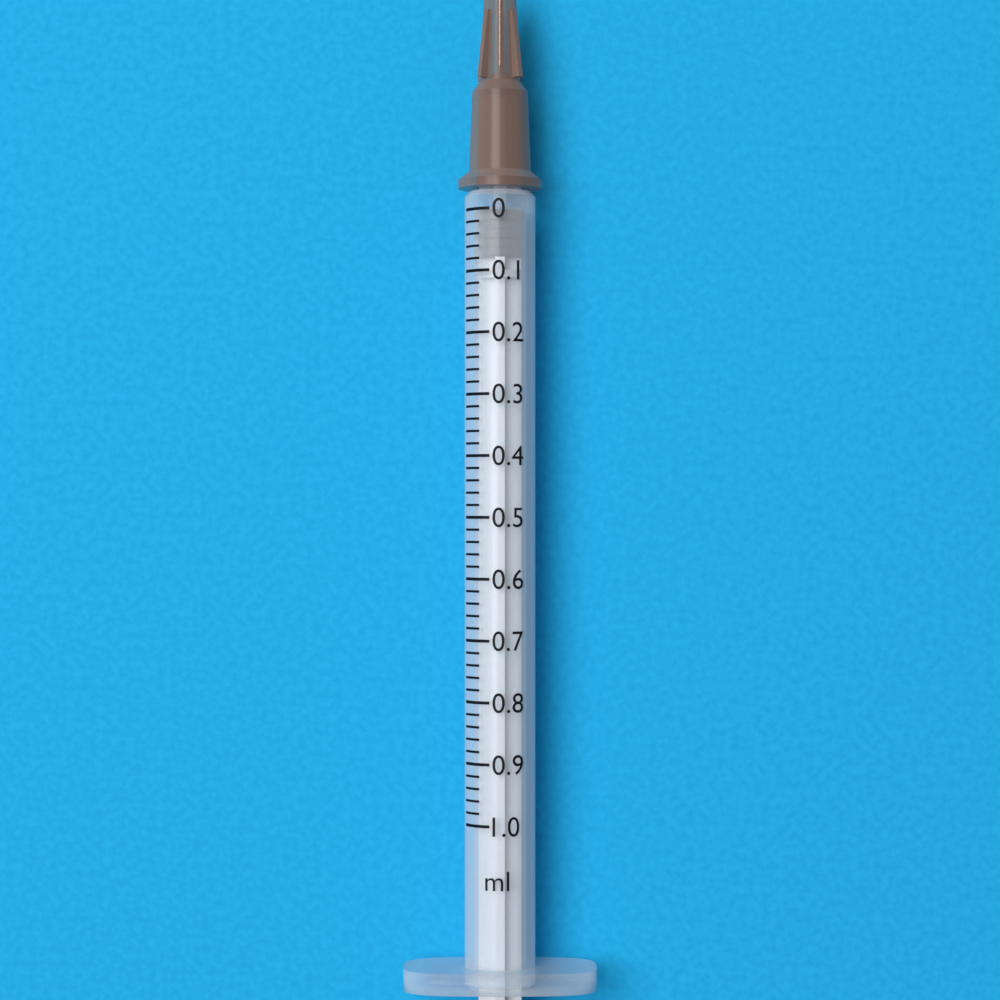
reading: 0.00 ml
